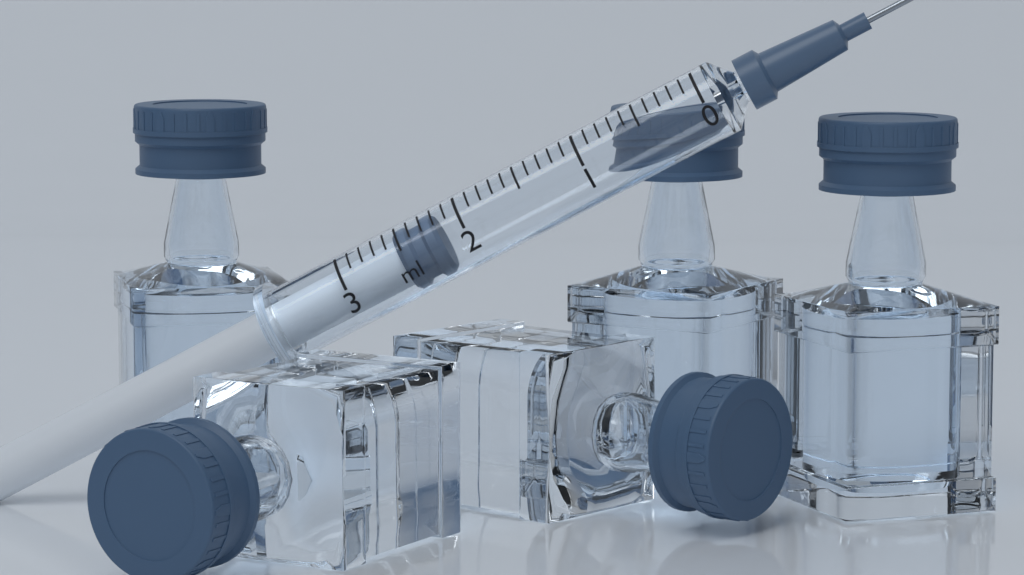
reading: 2.2 ml
